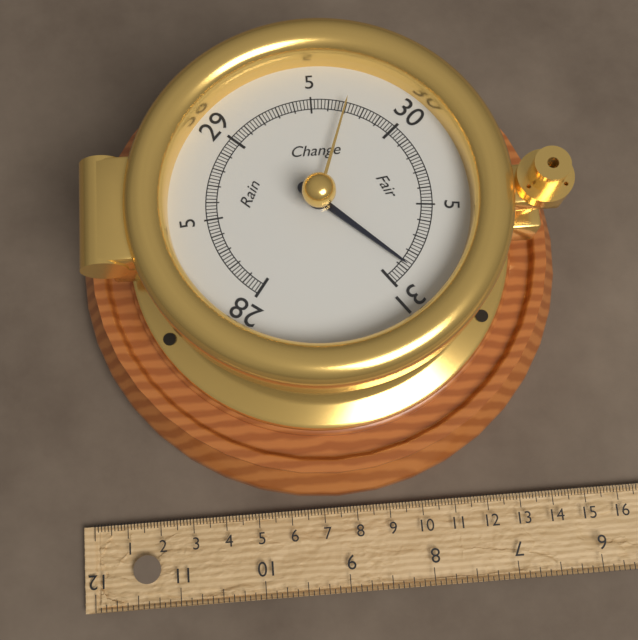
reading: 30.88 inHg
